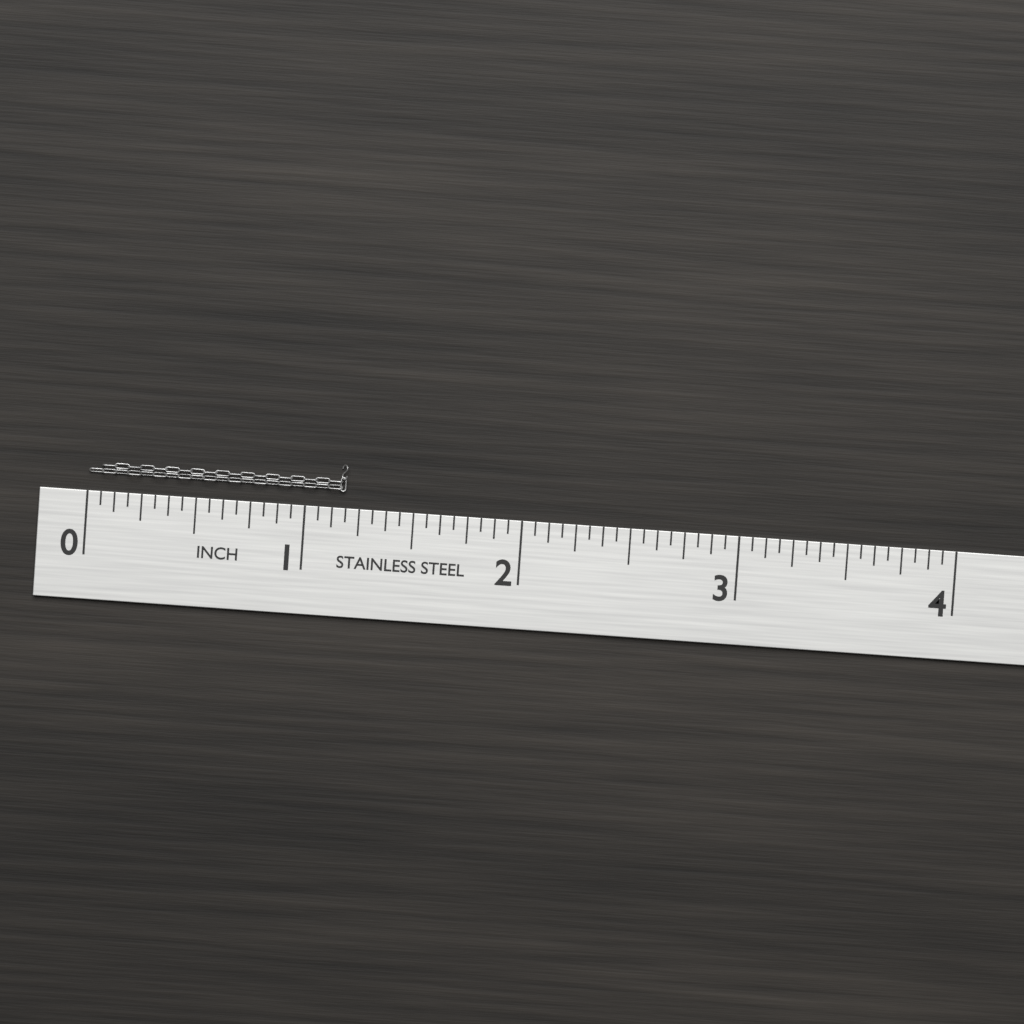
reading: 1.1875 in
